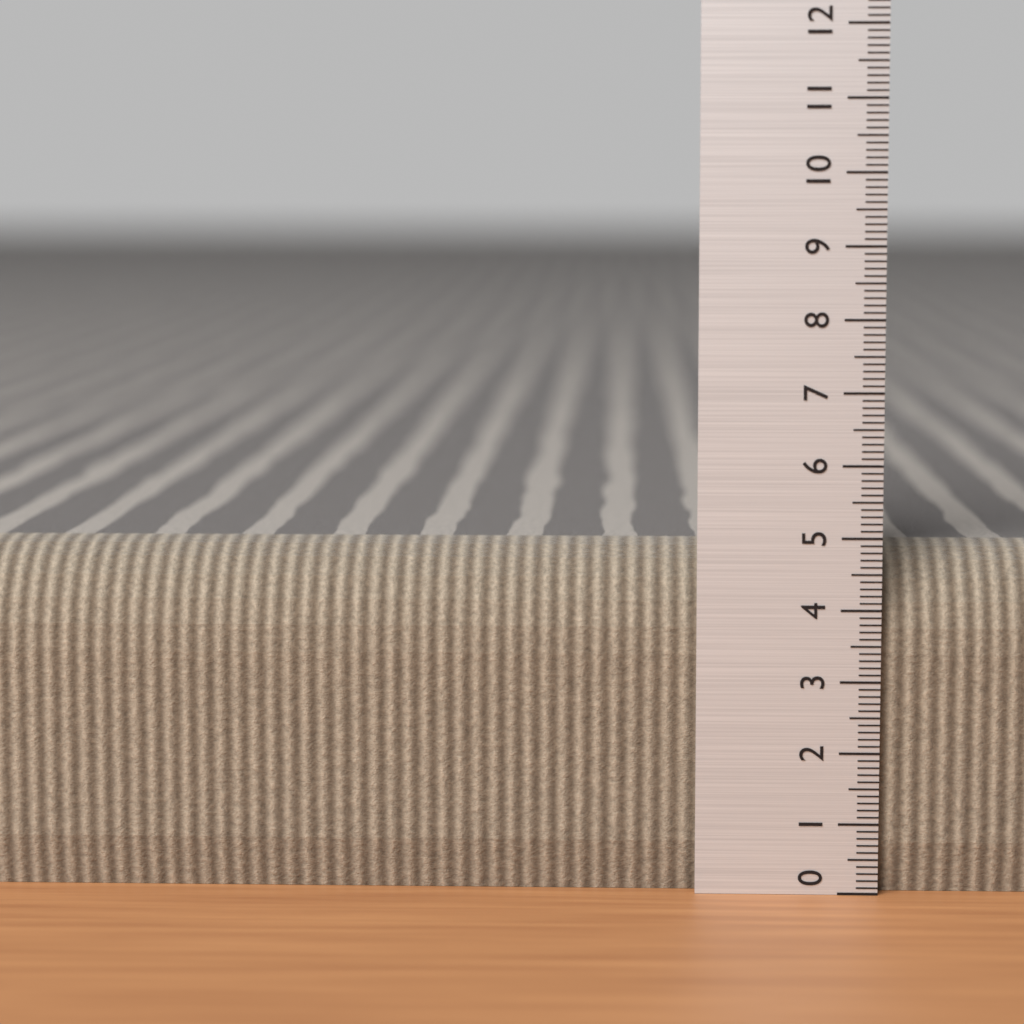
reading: 4.8 (no unit)
